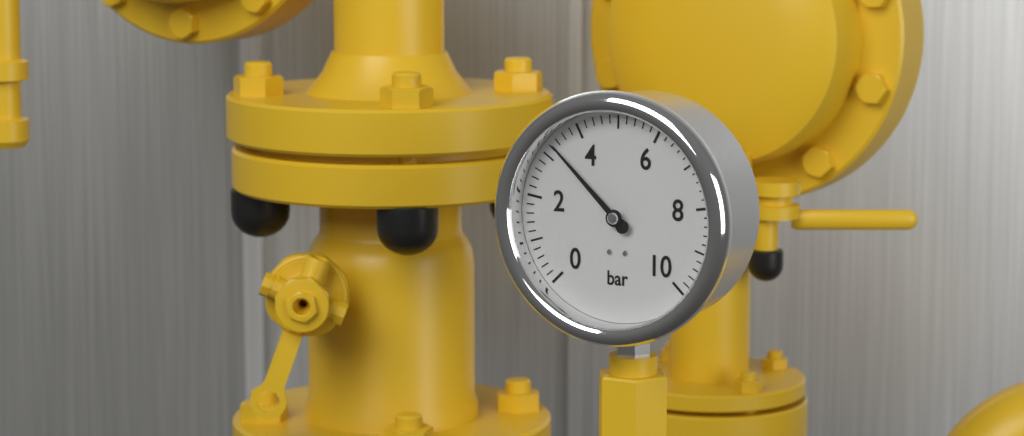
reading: 3.3 bar
